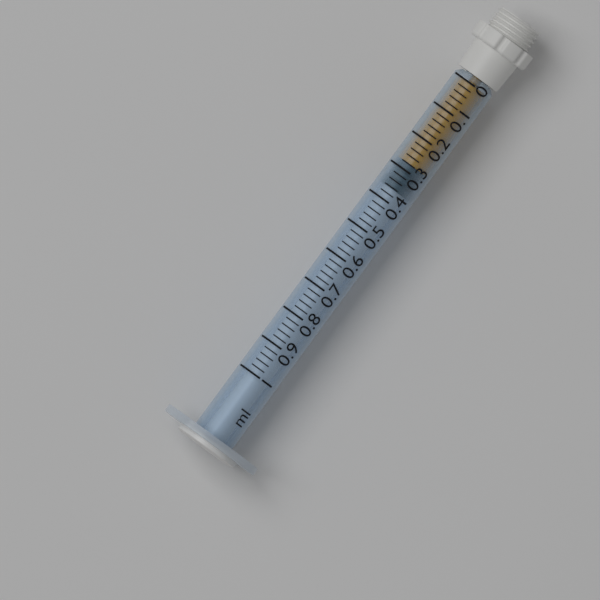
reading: 0.28 ml
